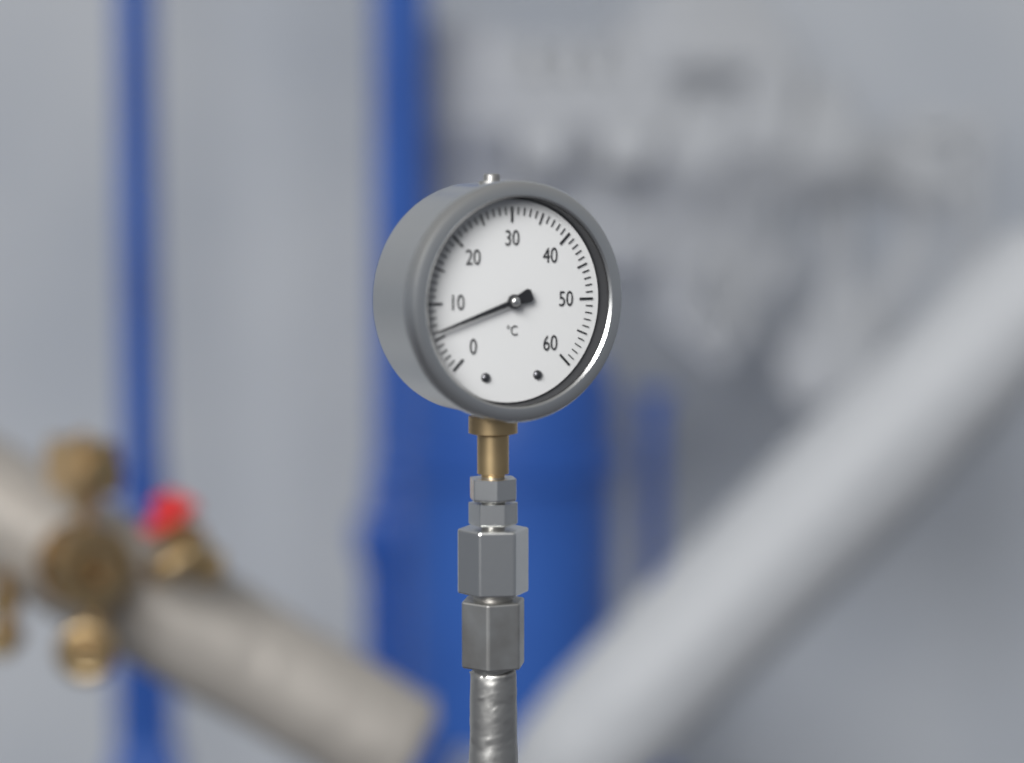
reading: 6 °C
